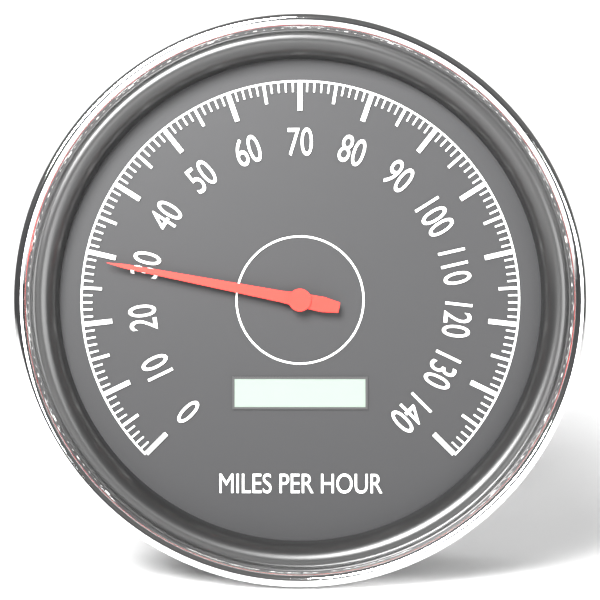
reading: 29 mph
